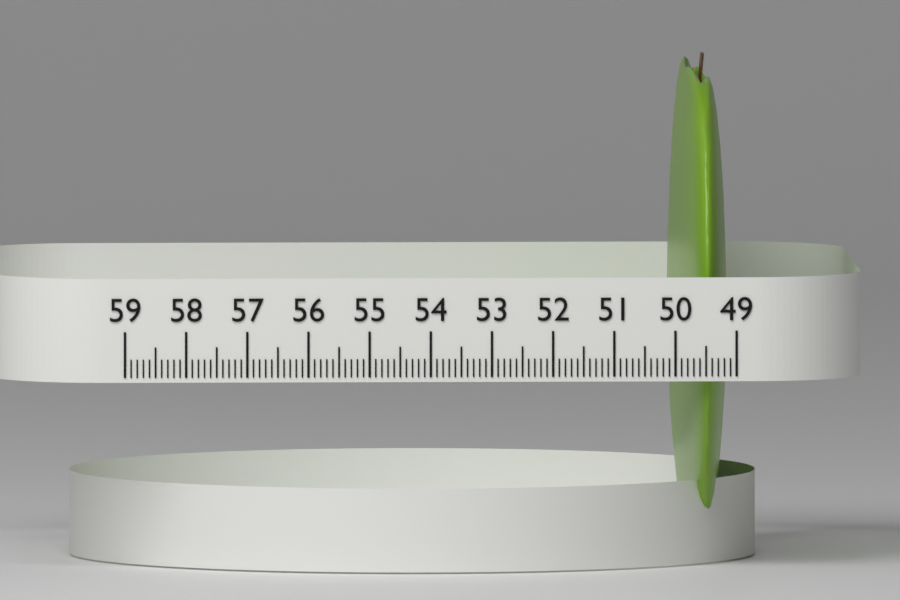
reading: 49.9 (no unit)
